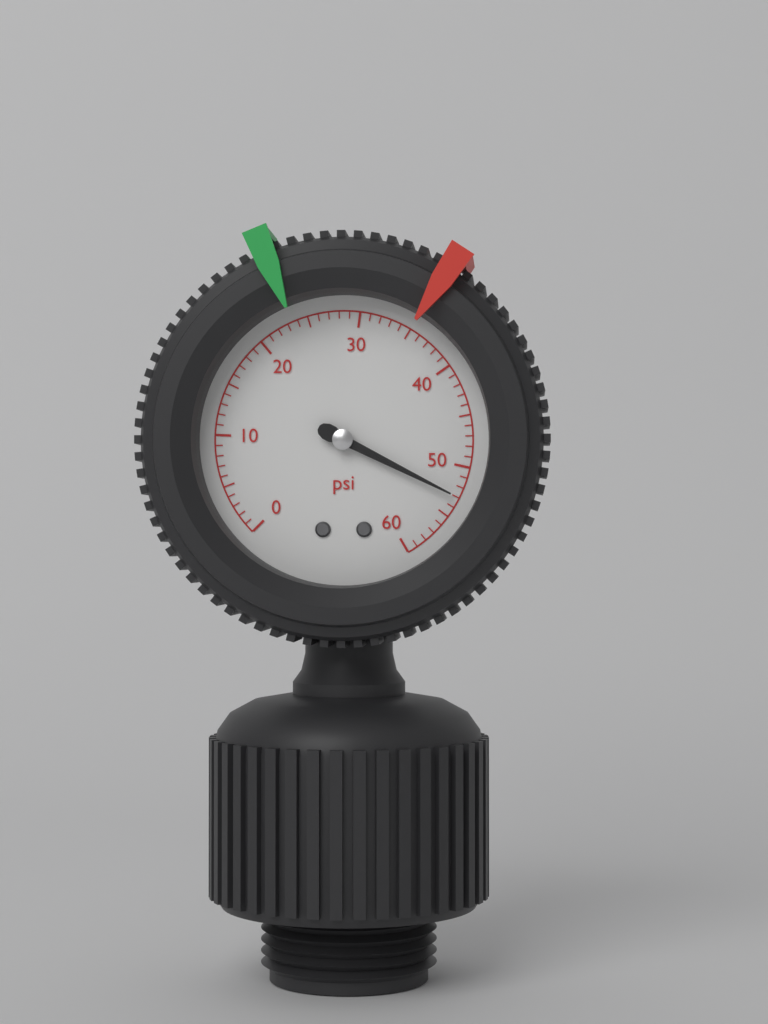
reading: 53 psi
